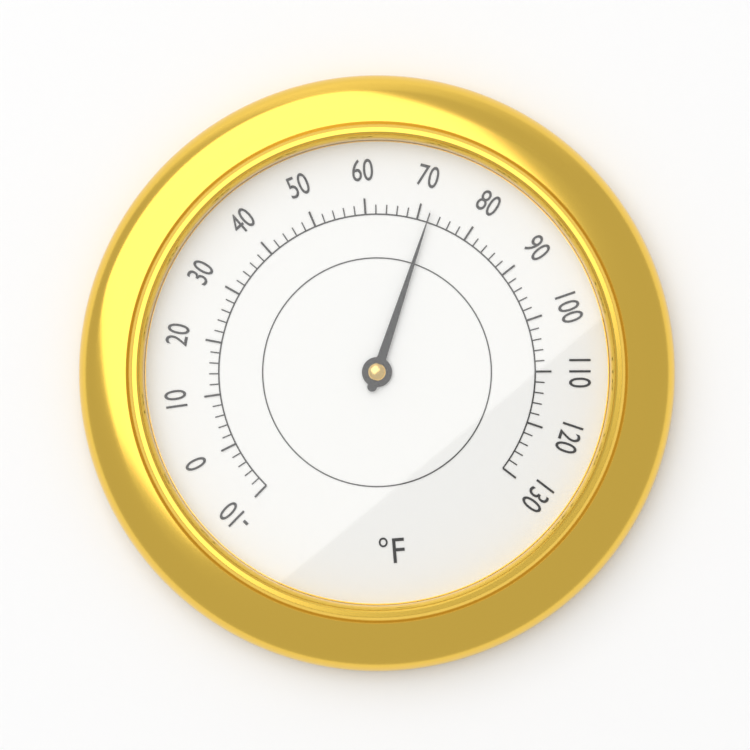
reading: 72 °F
